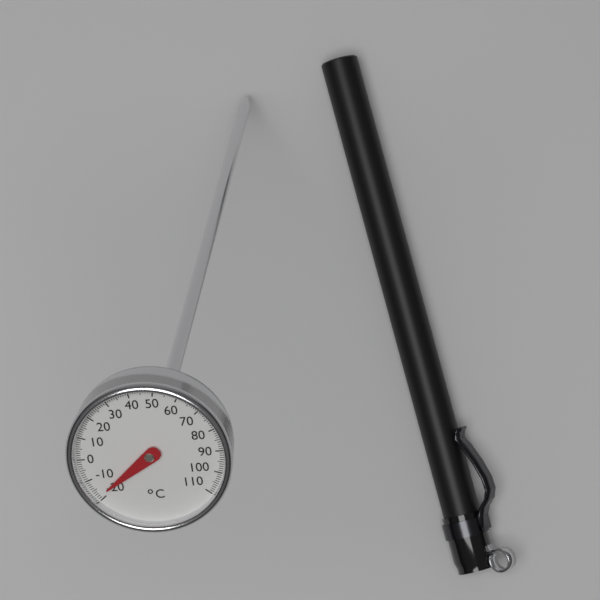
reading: -18 °C
